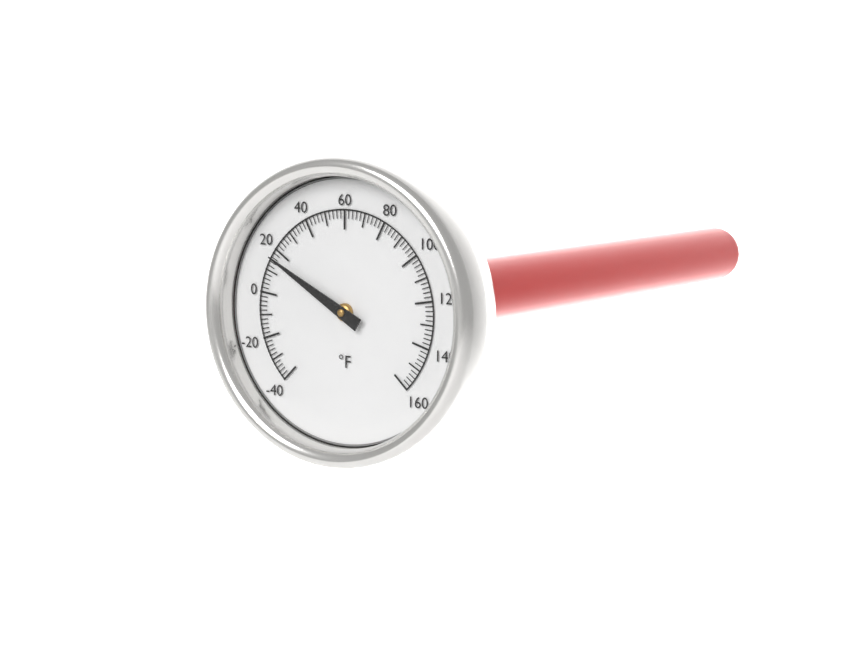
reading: 16 °F
